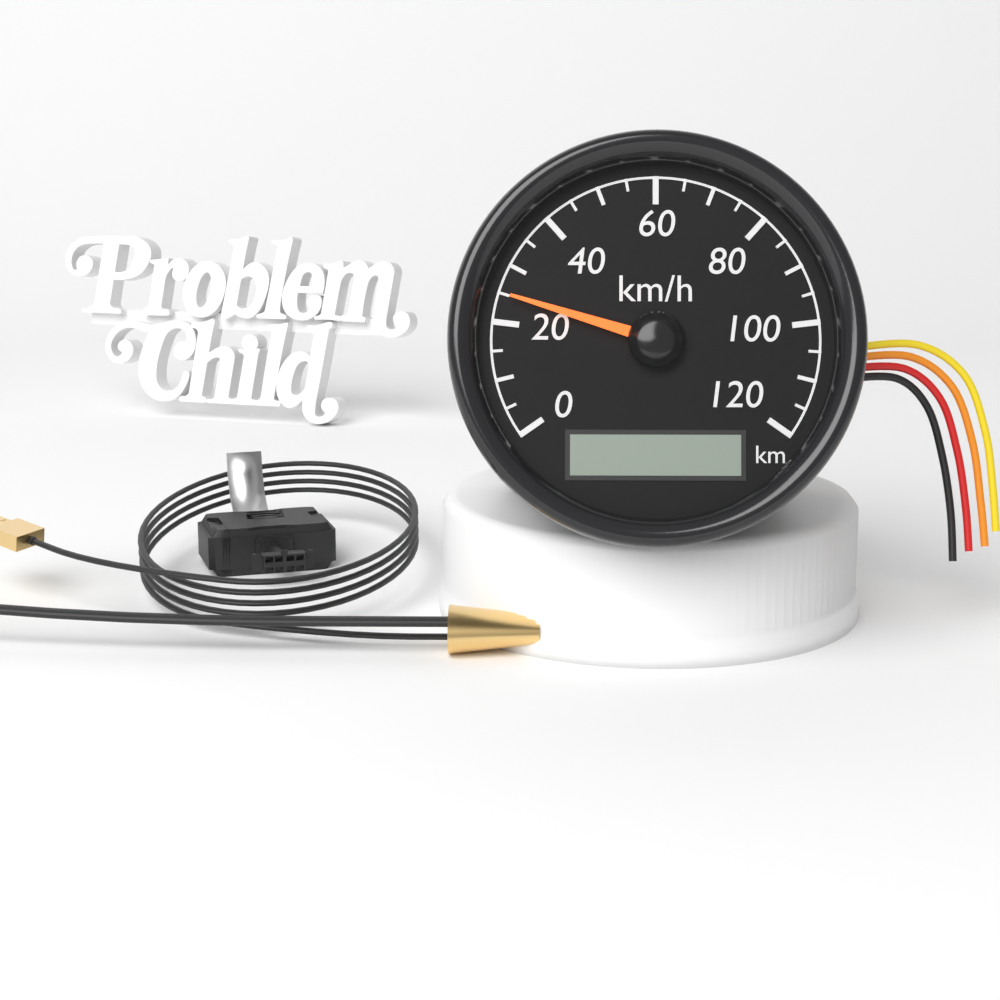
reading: 25 km/h
